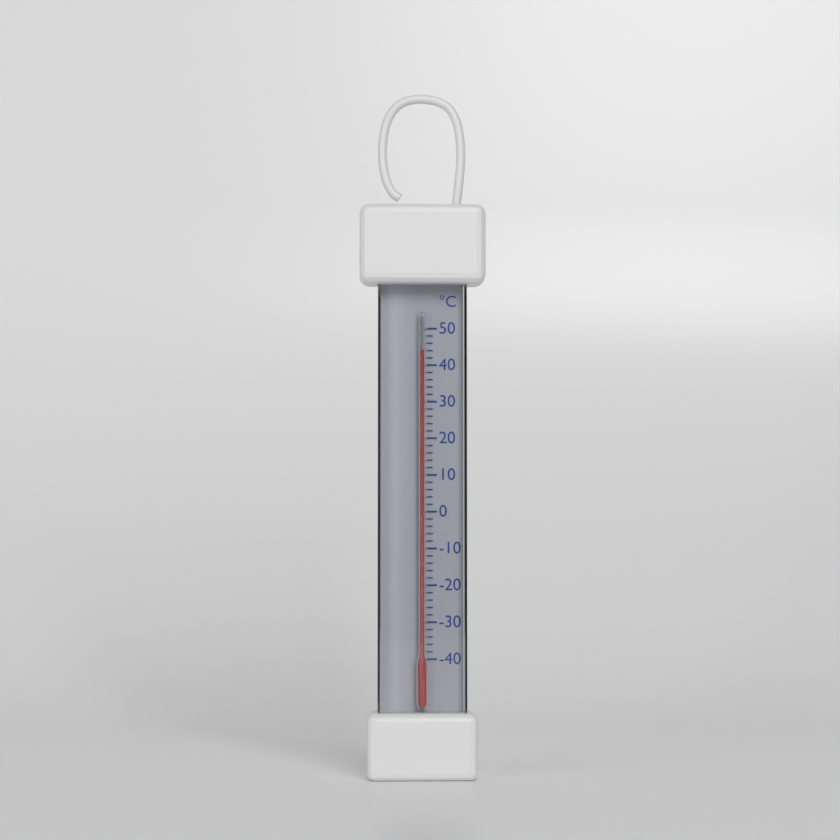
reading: 44 °C
